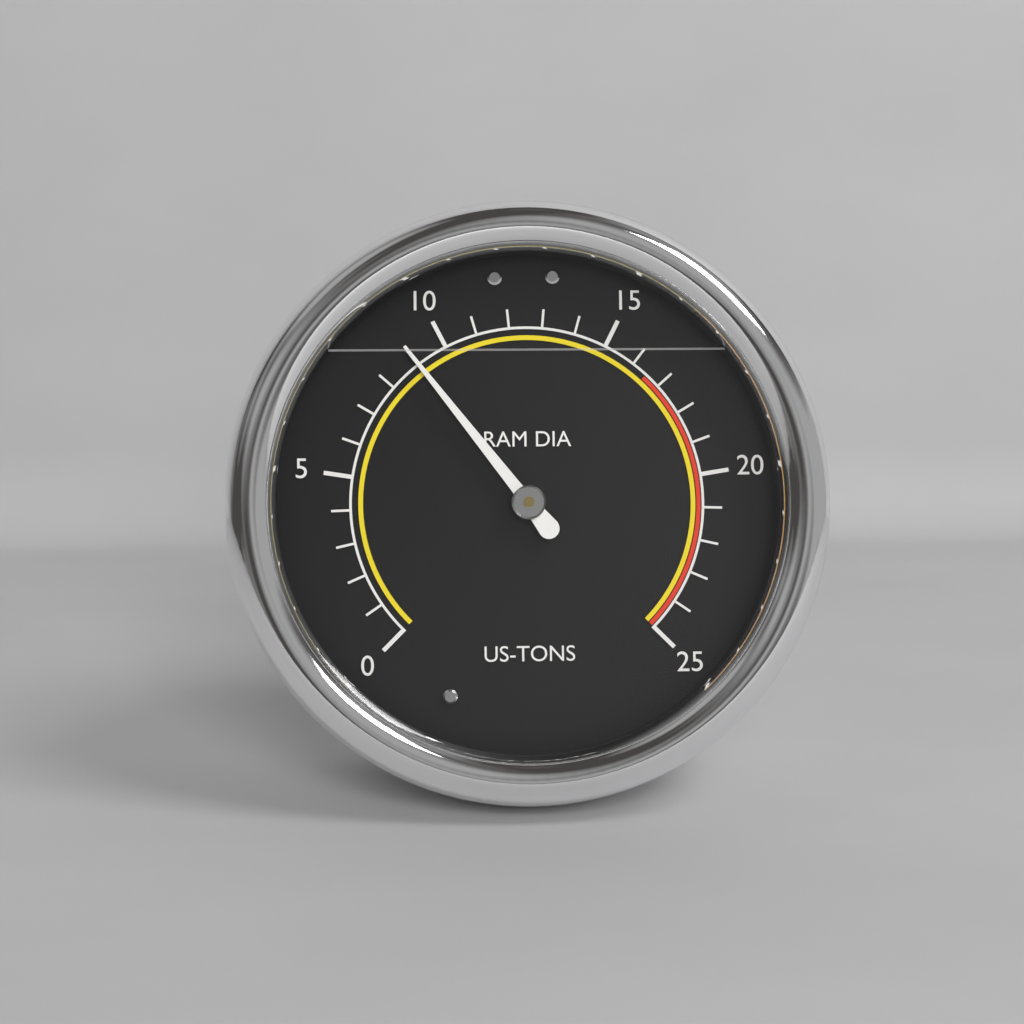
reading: 9 US-TONS
